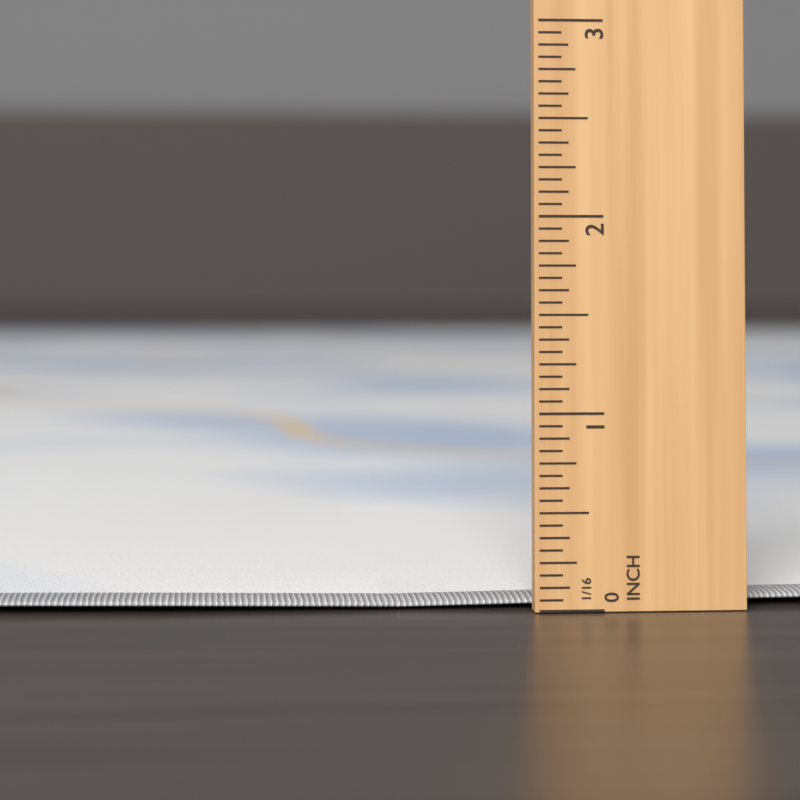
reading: 0.1250 in
